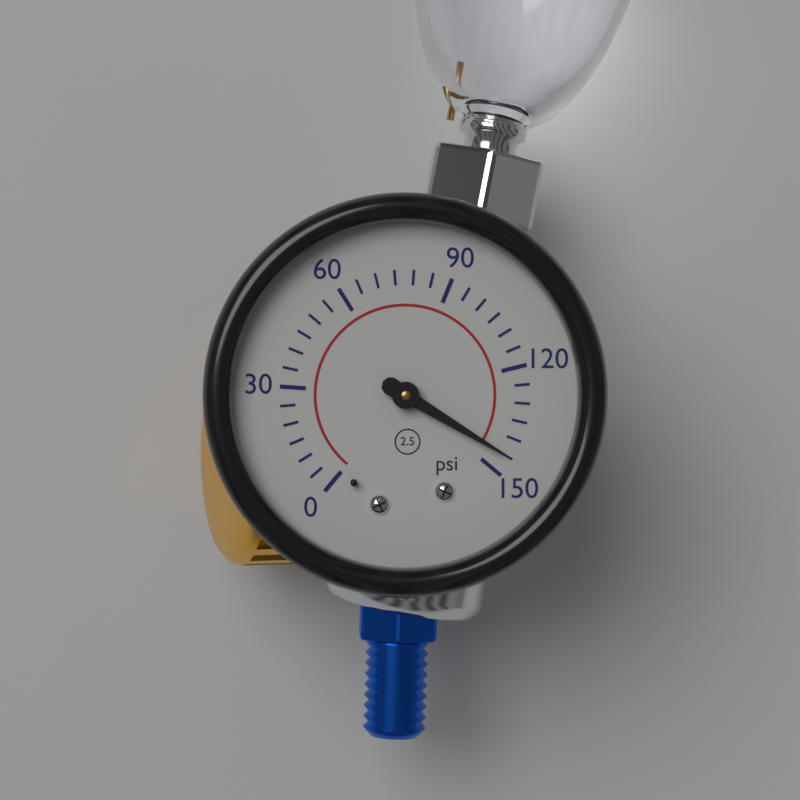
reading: 145 psi
